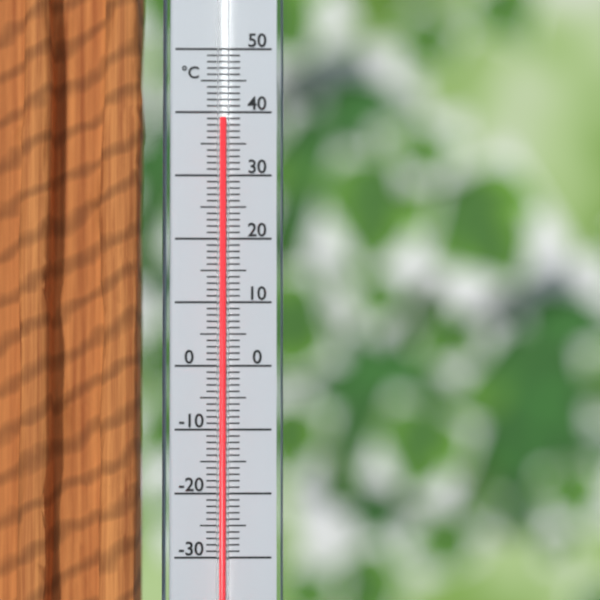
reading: 39 °C
